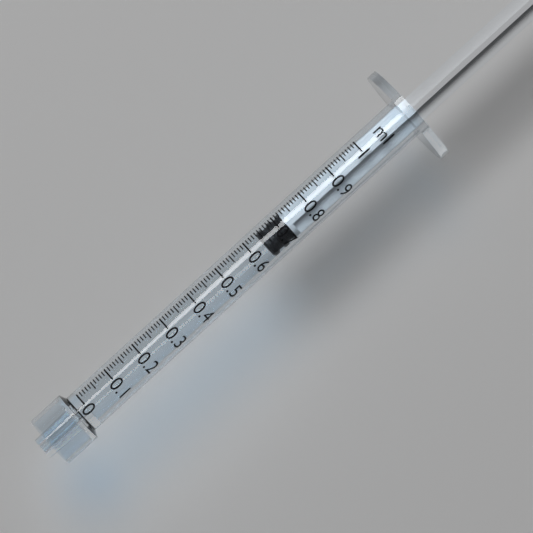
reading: 0.64 ml
